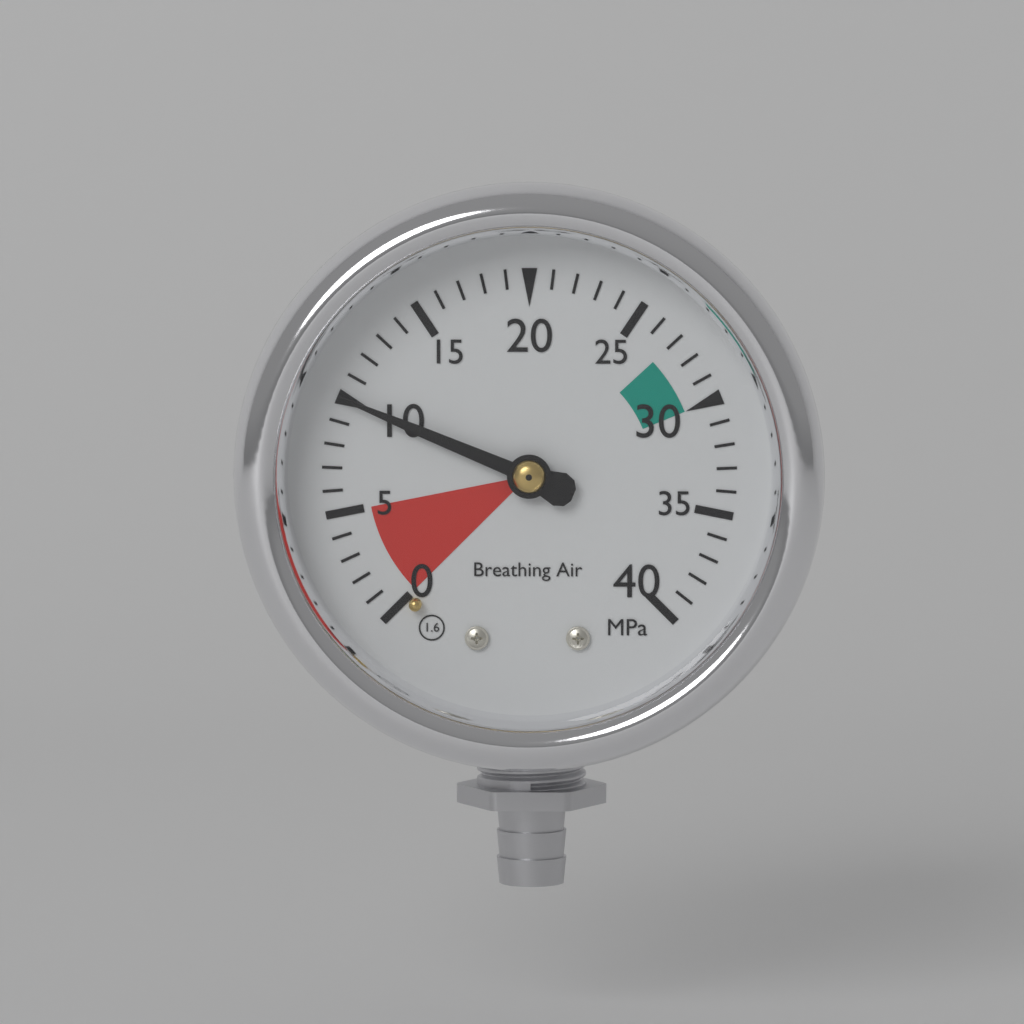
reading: 10 MPa
